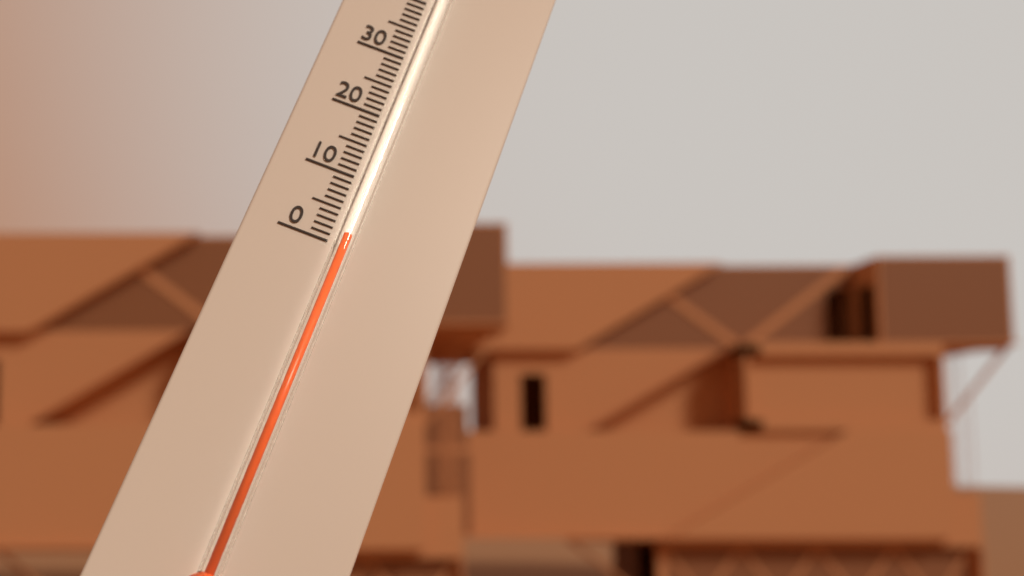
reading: 1 °C
